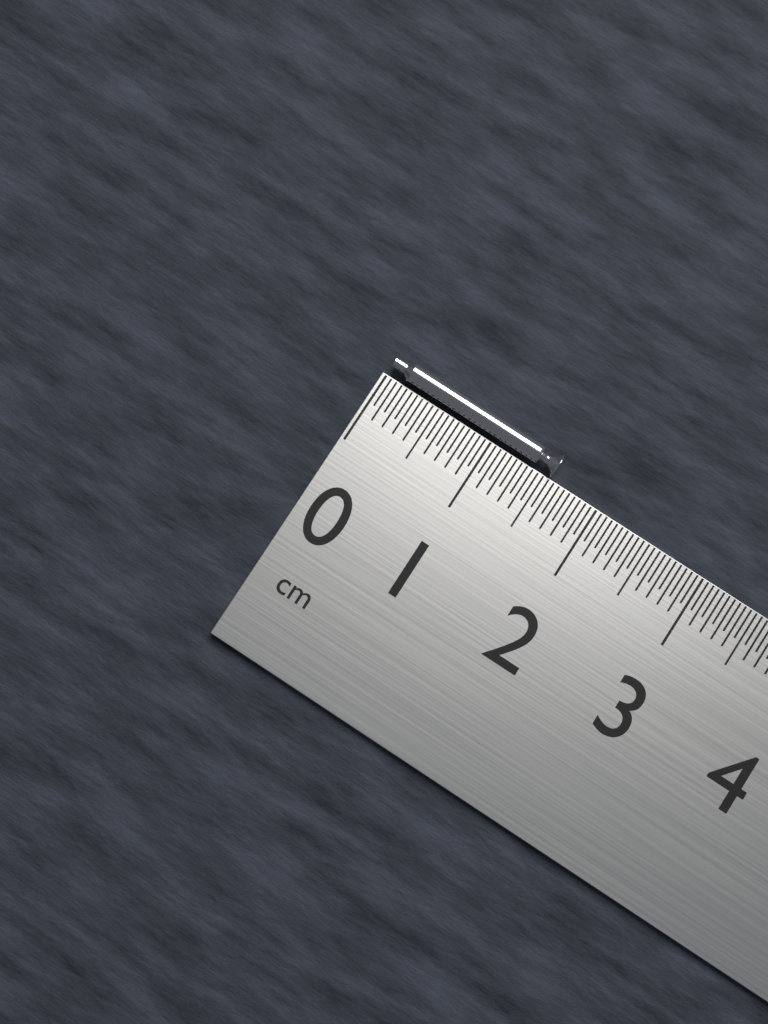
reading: 1.55 cm
